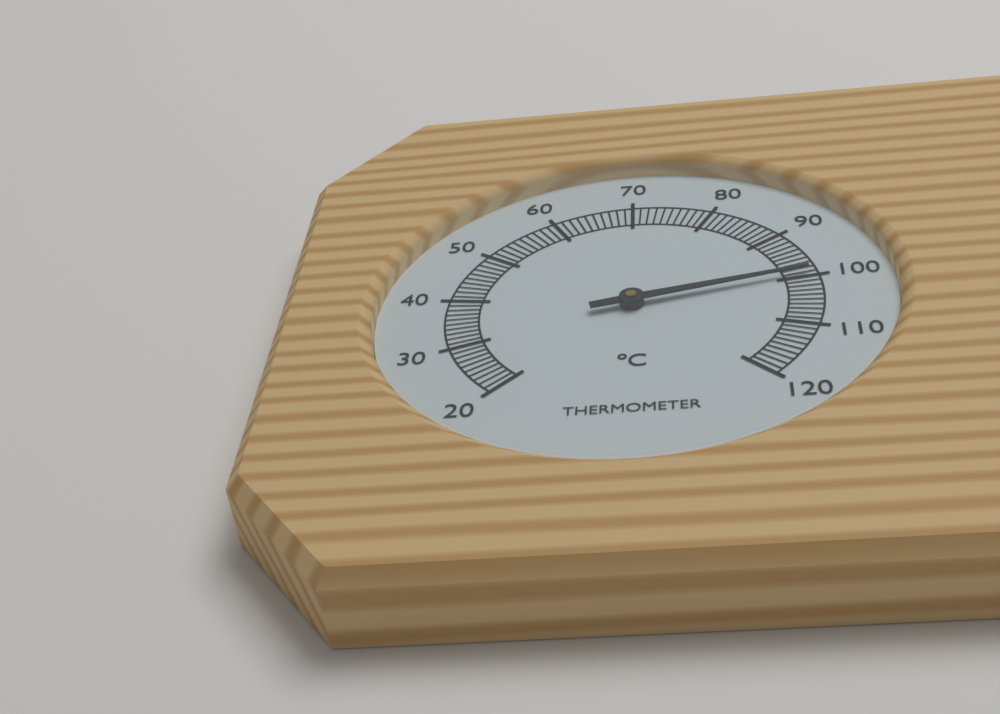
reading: 99 °C
